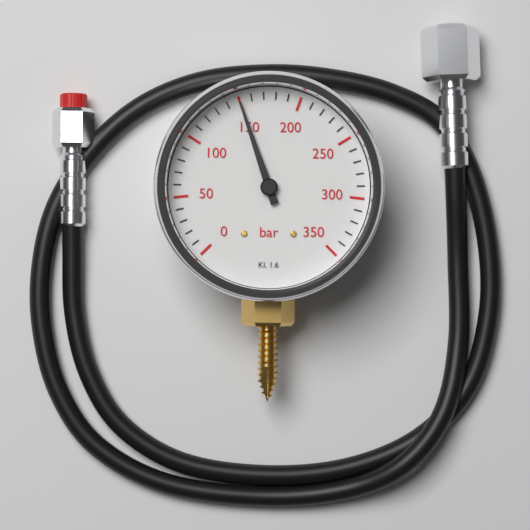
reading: 150 bar
